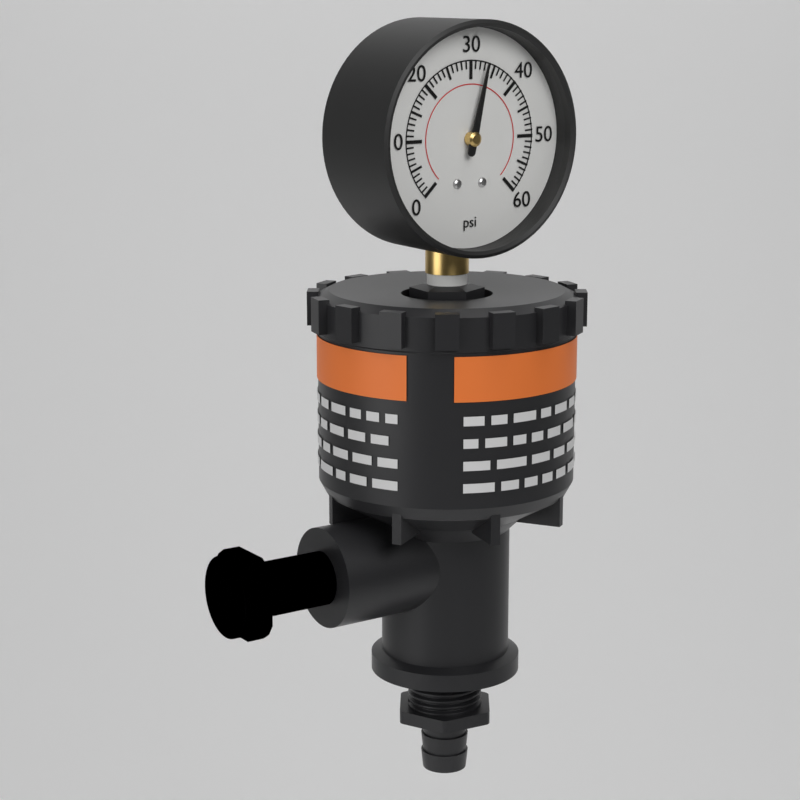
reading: 33 psi
